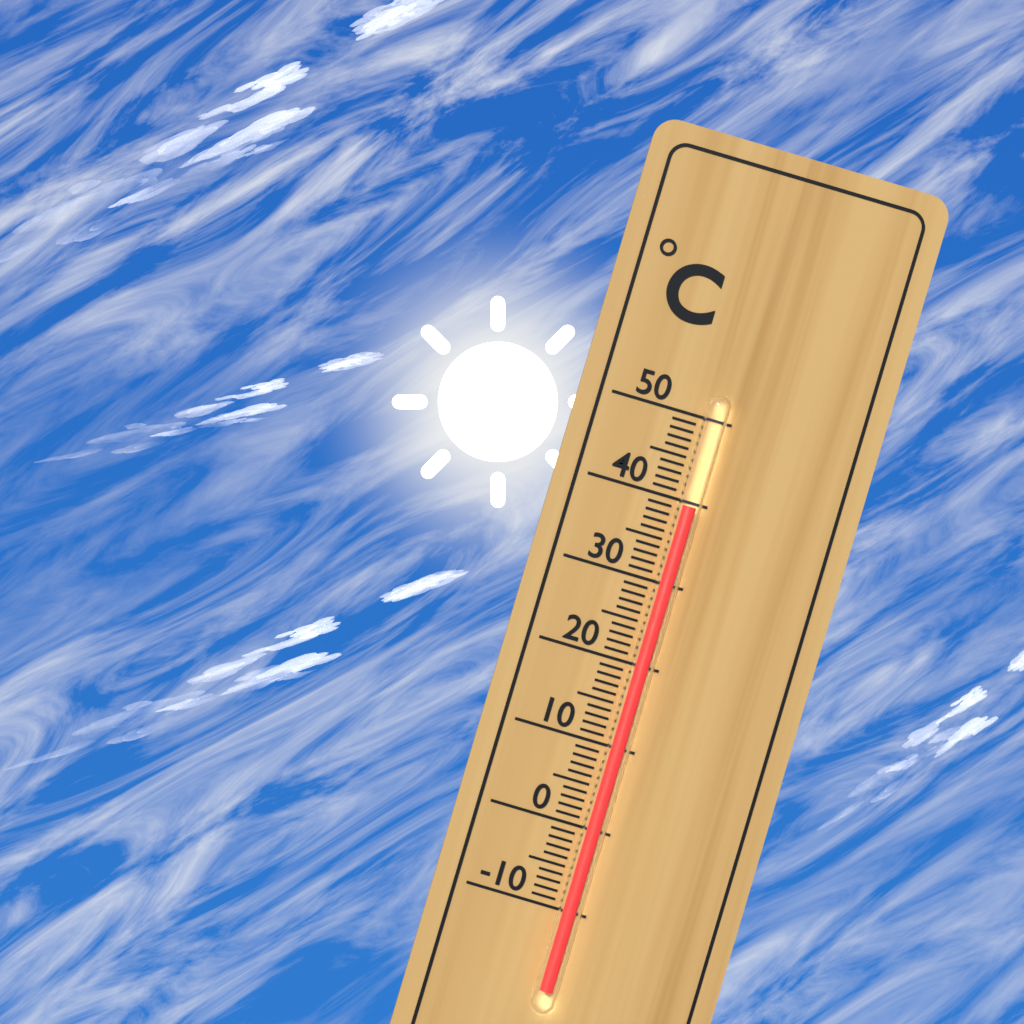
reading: 39.5 °C
